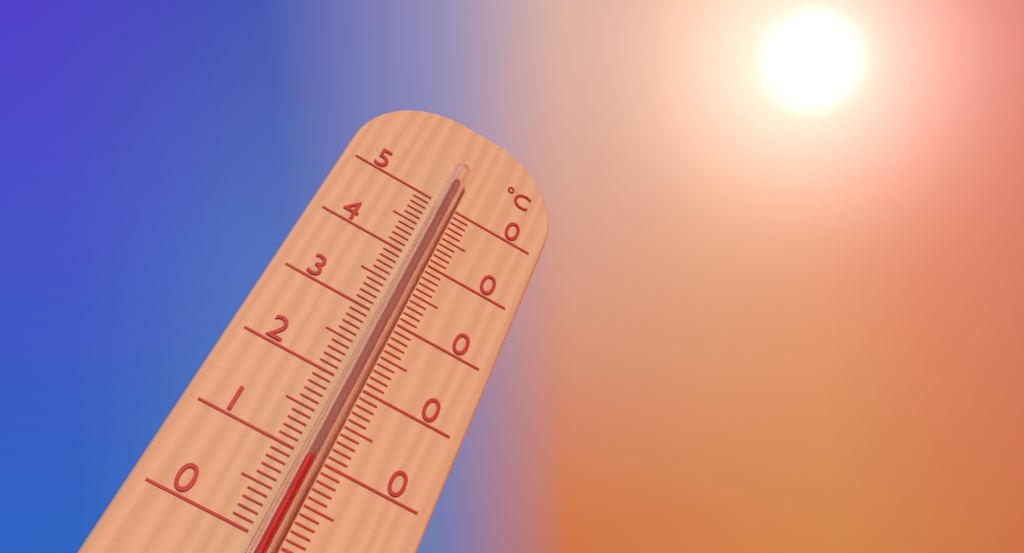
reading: 9 °C
